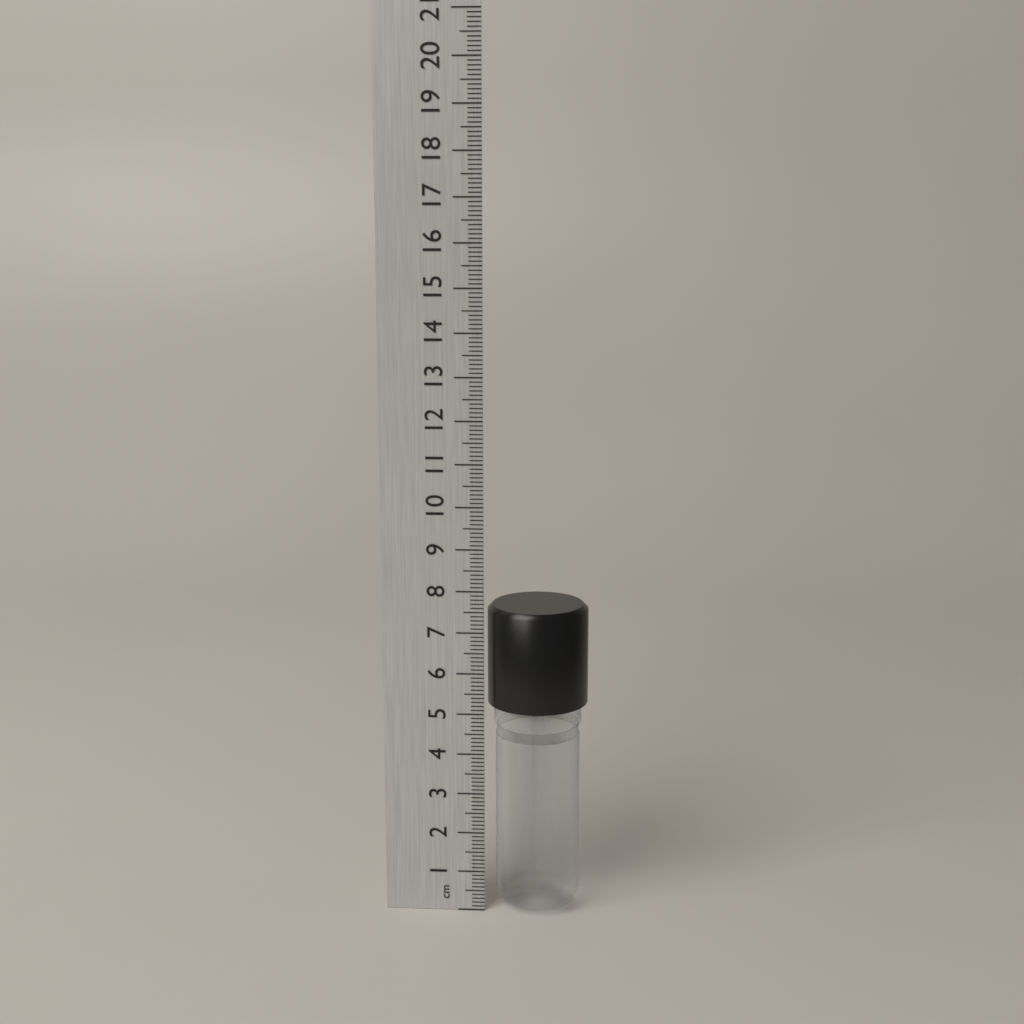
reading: 7.6 cm
